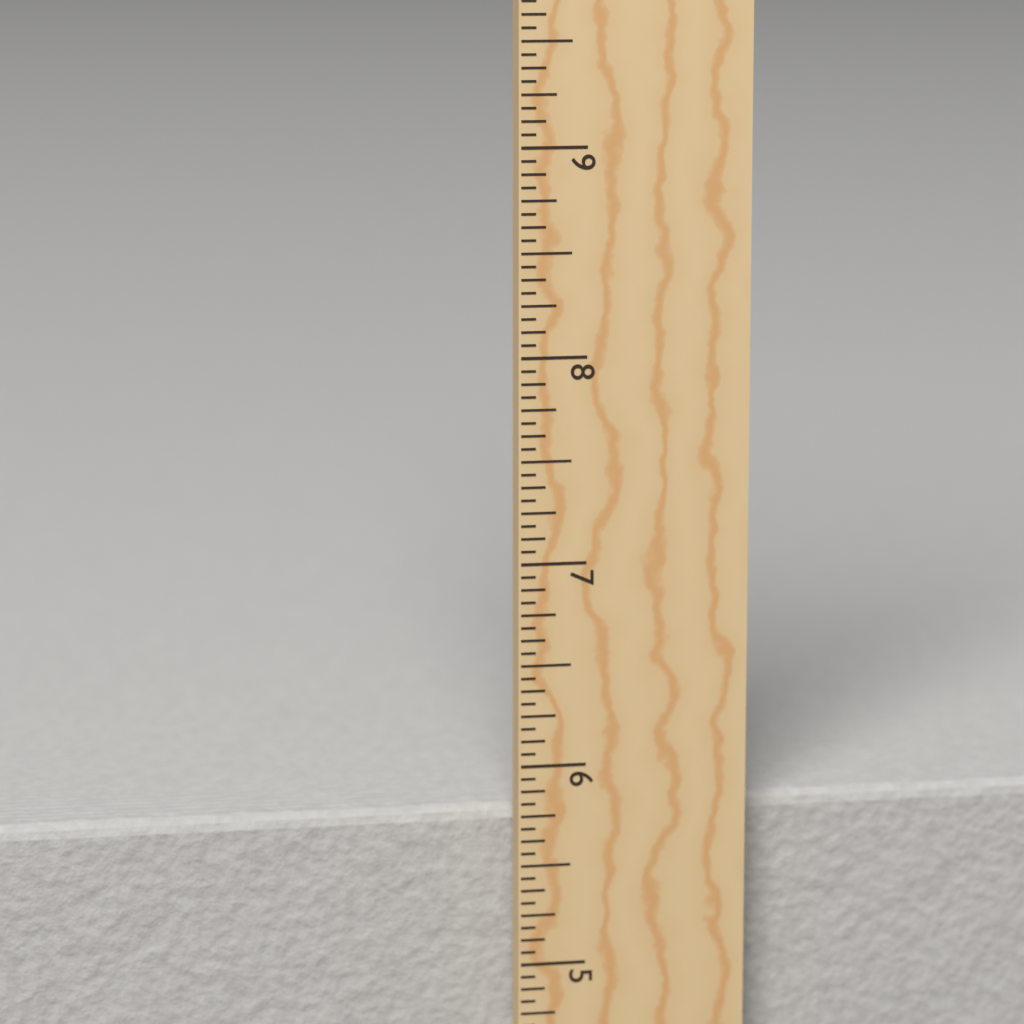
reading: 5.7500 in
